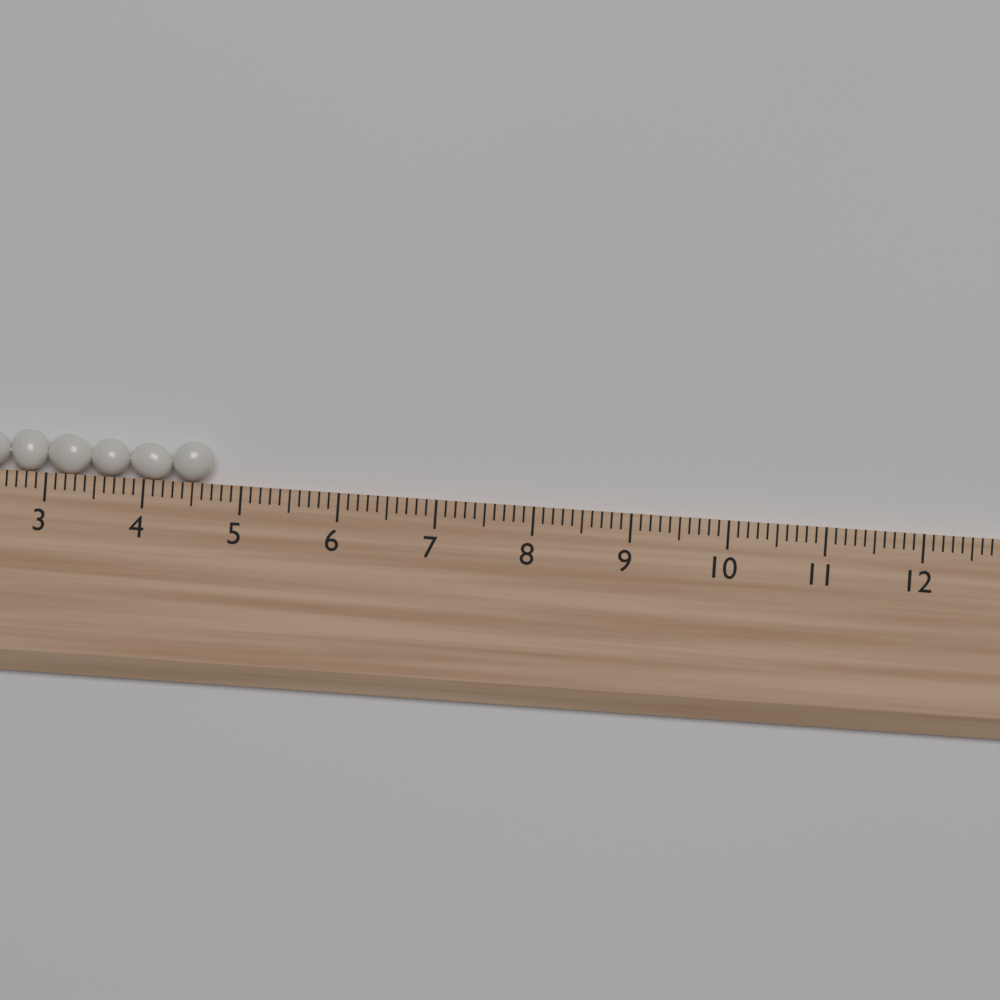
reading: 4.7 (no unit)
